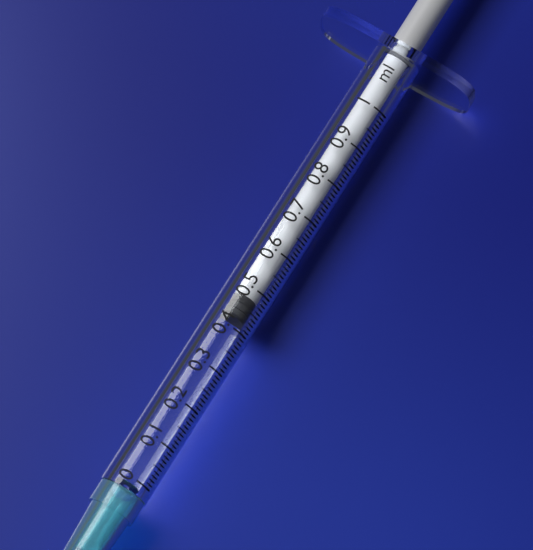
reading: 0.43 ml
